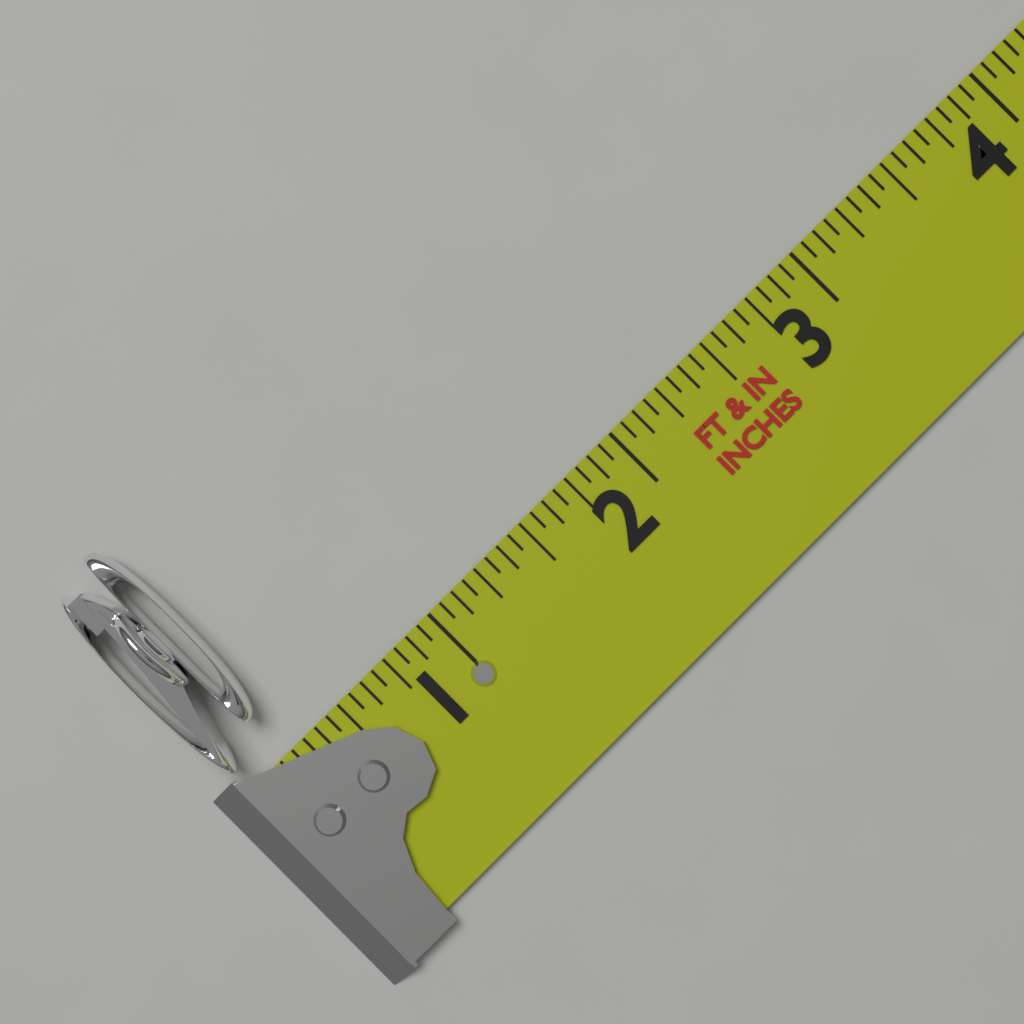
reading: 0.3125 in
